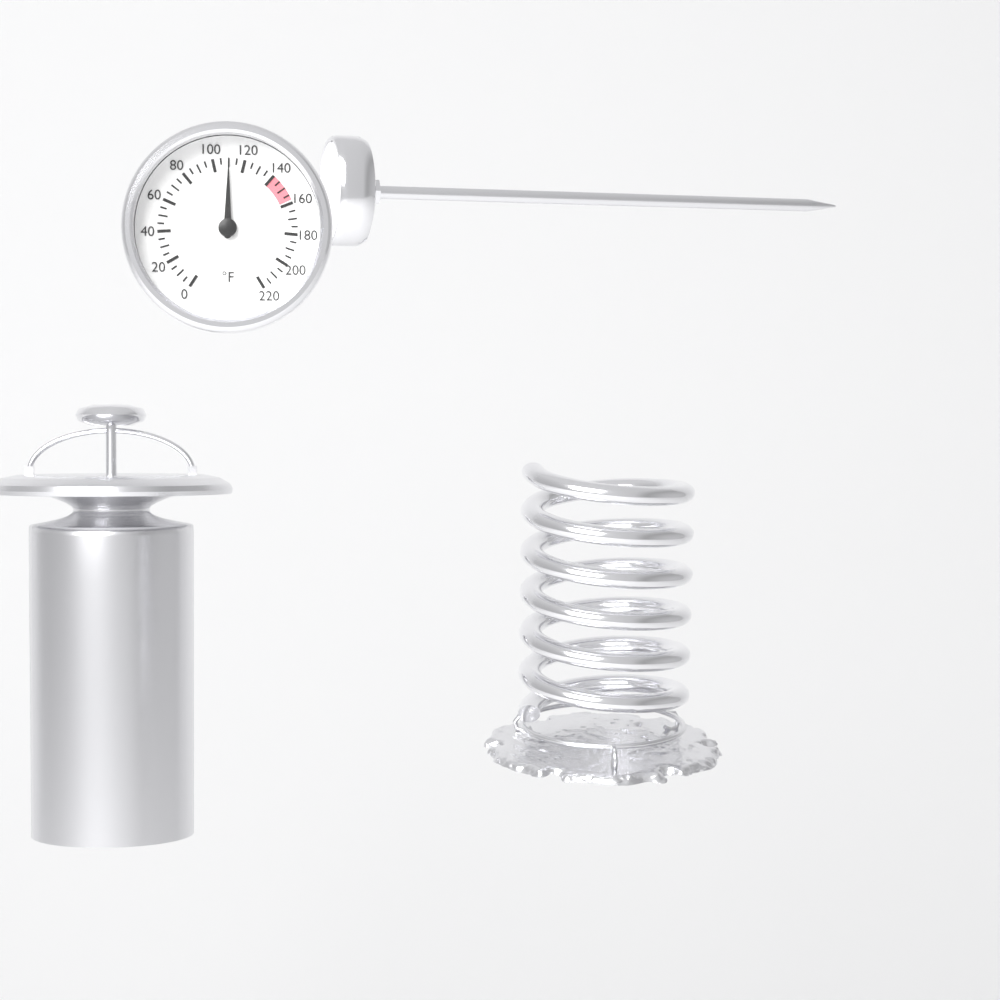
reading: 110 °F
